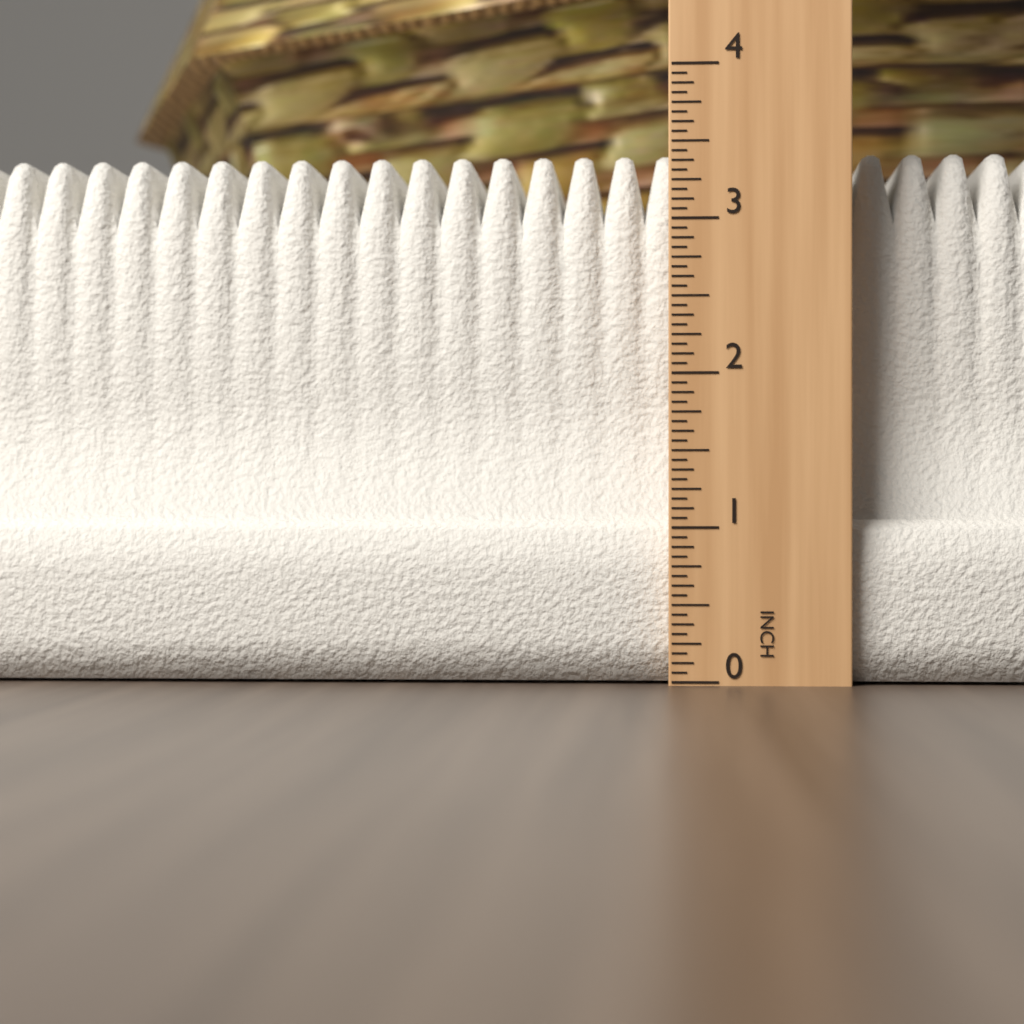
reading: 3.5000 in
